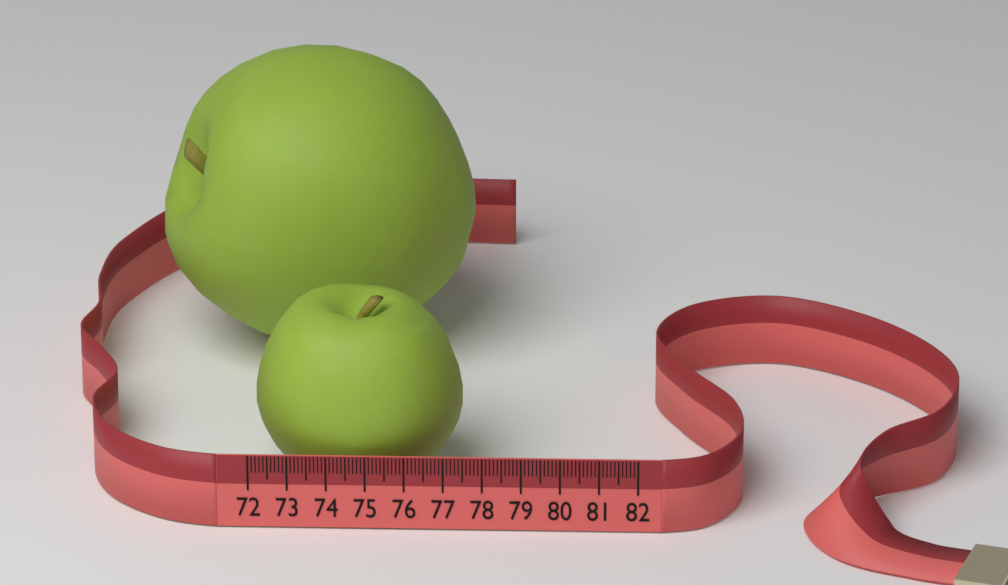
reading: 77.4 (no unit)
